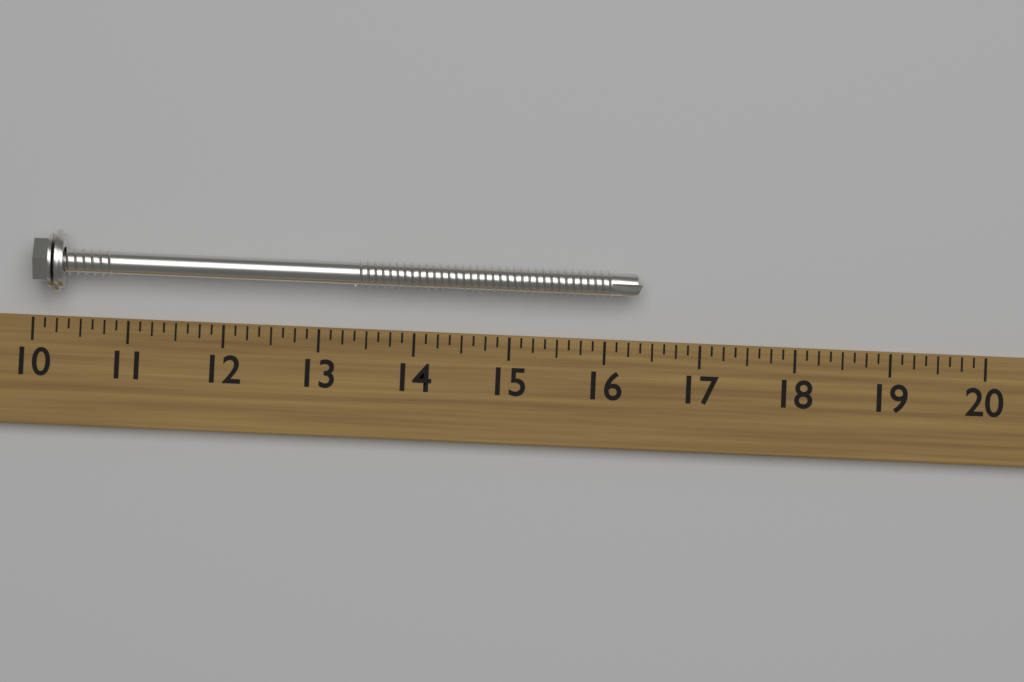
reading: 16.375 (no unit)
